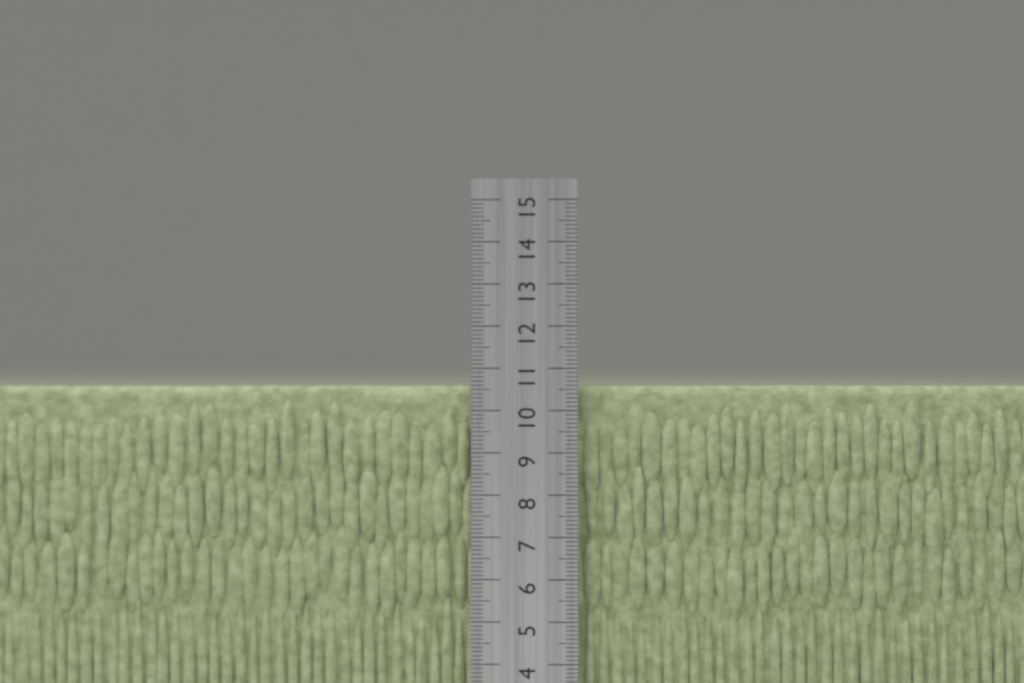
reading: 10.6 cm
